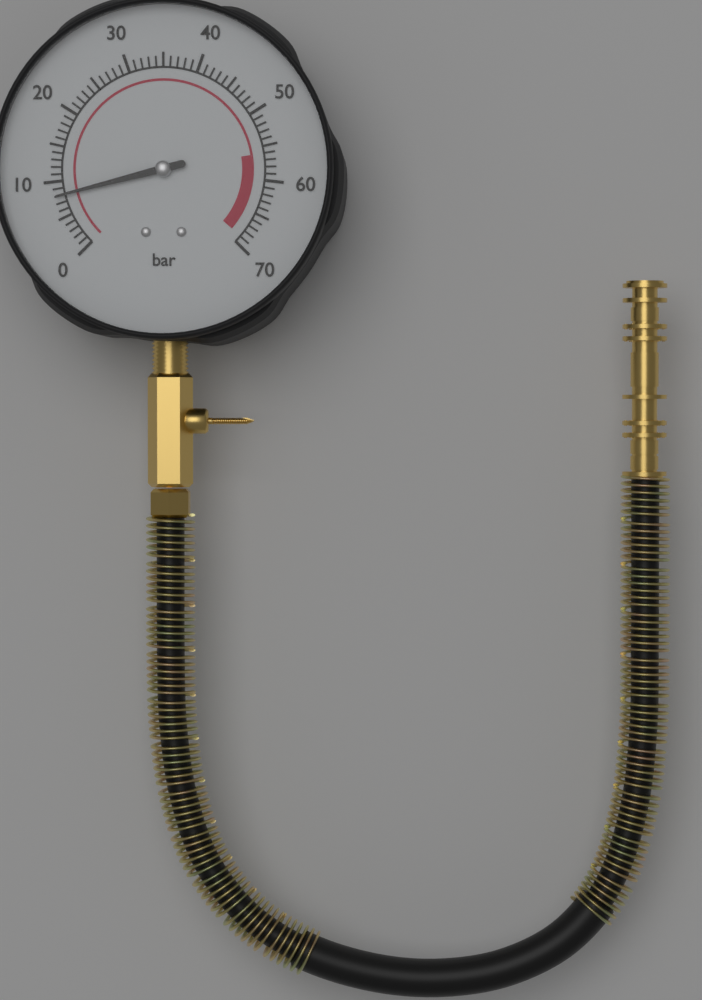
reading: 8 bar
